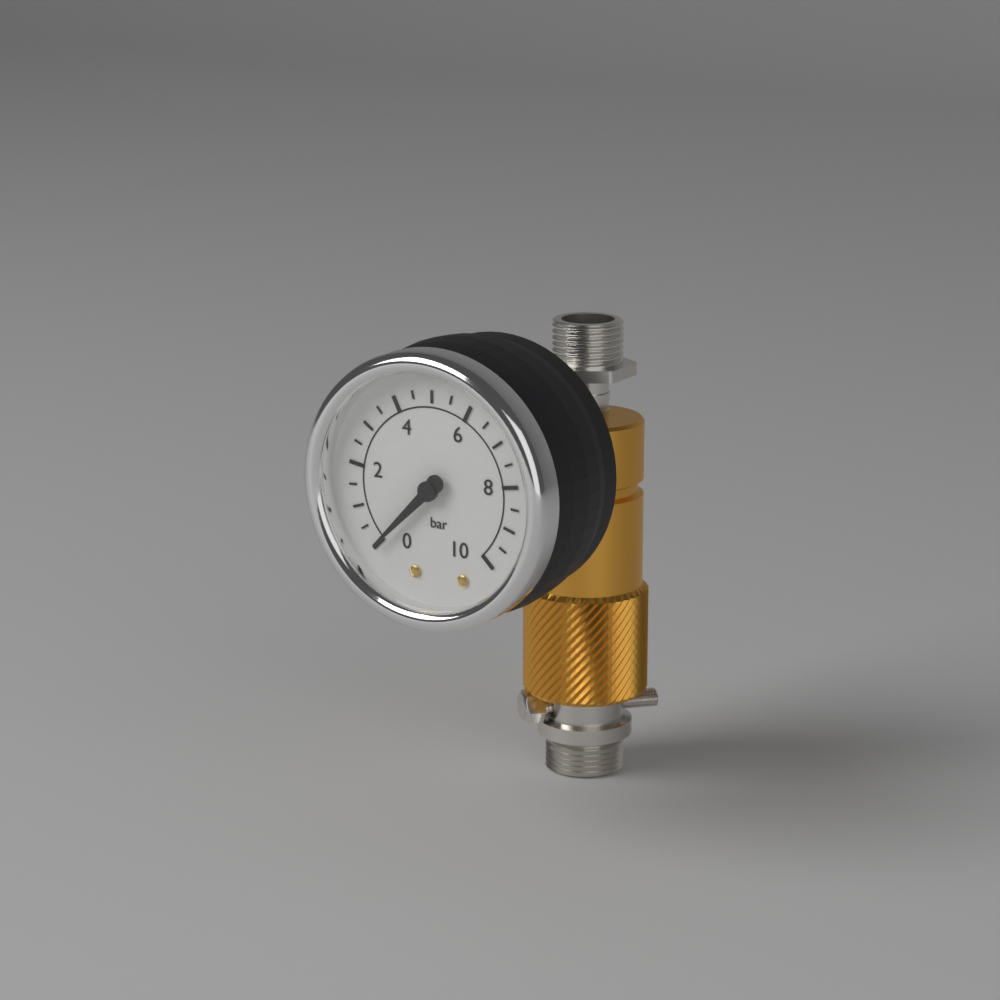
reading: 0.0 bar
